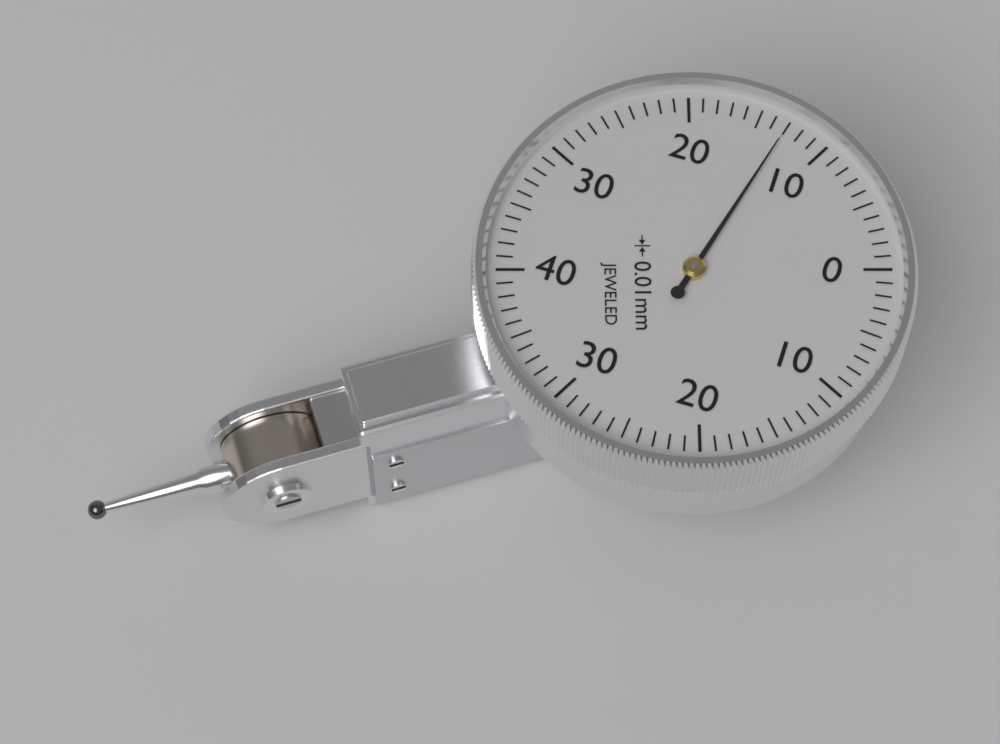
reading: 0.13 mm
